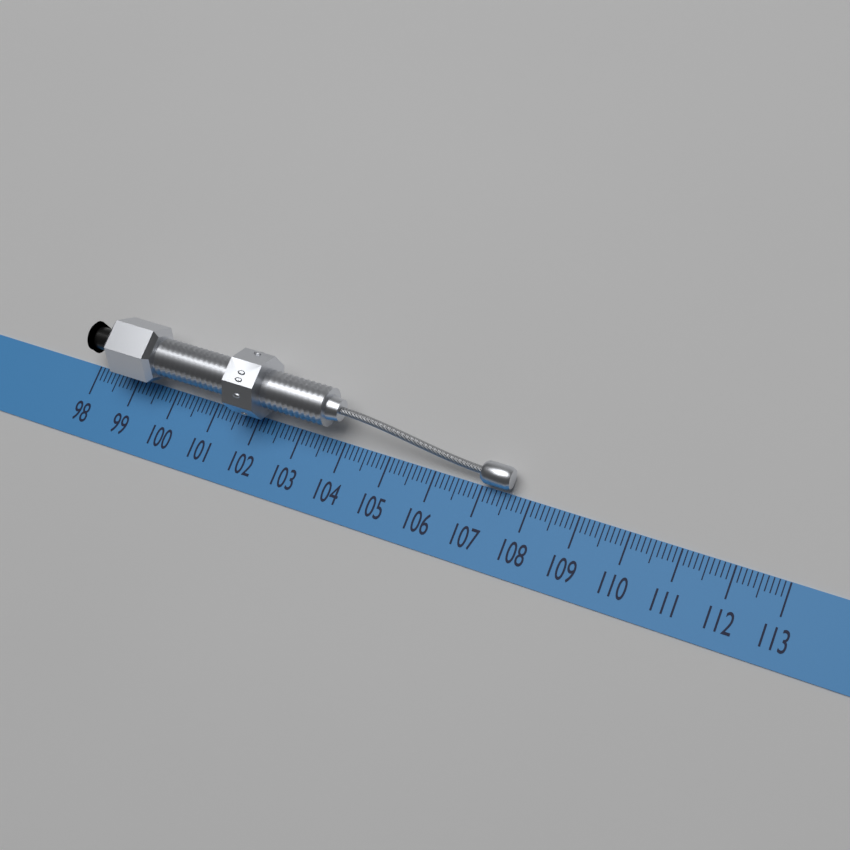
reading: 107.6 (no unit)
